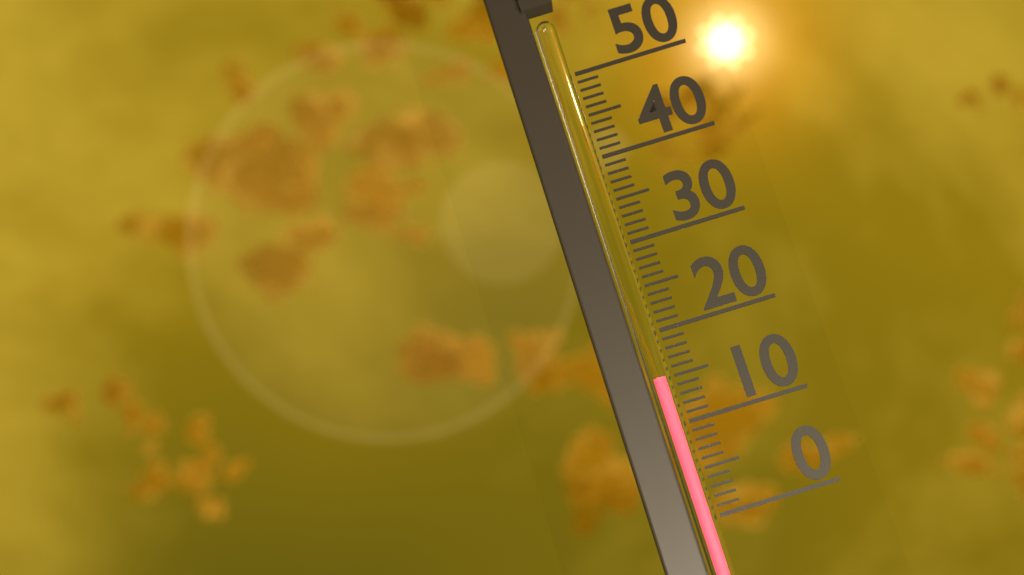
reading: 15 (no unit)
